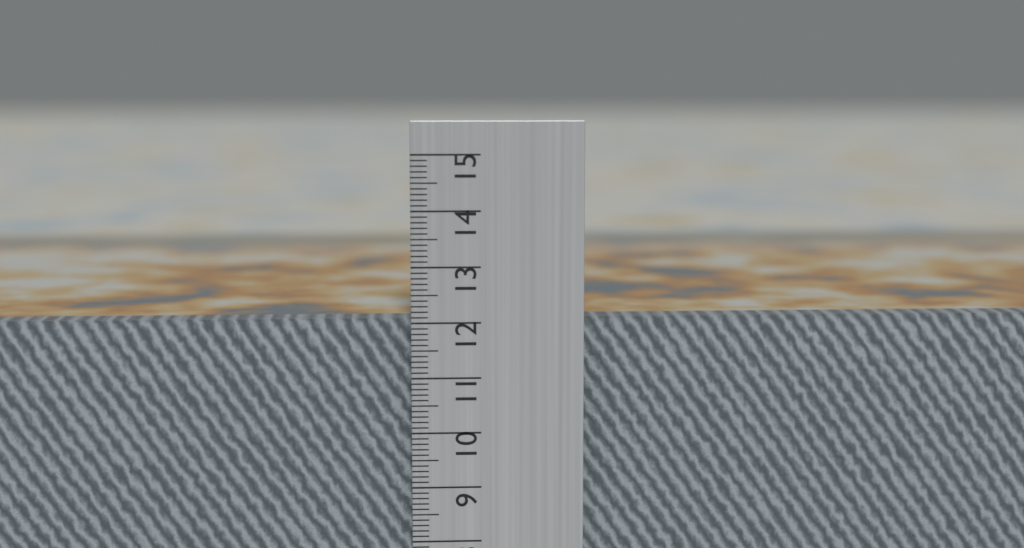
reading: 12.0 cm
